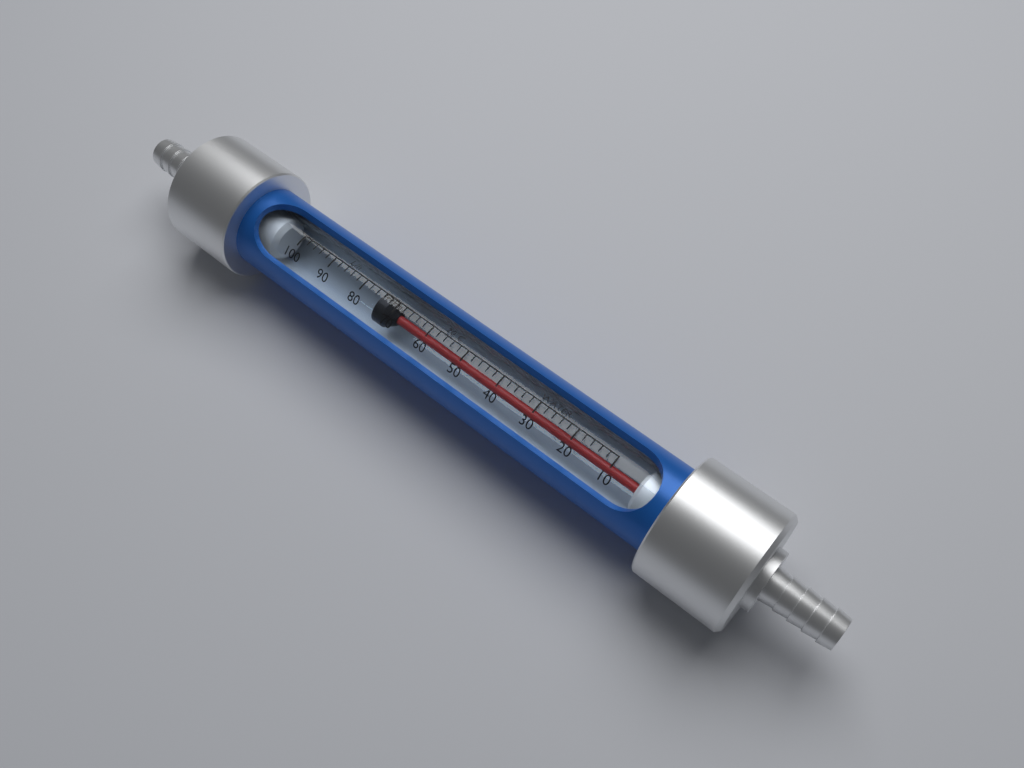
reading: 76 L/h
